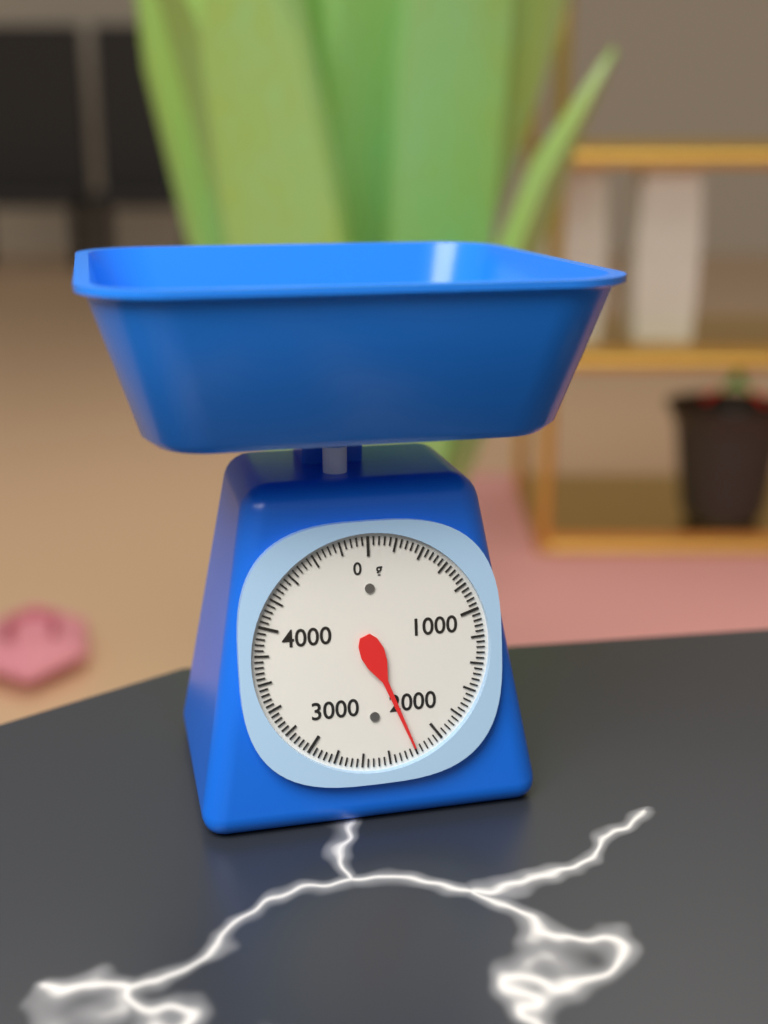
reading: 2200 g
